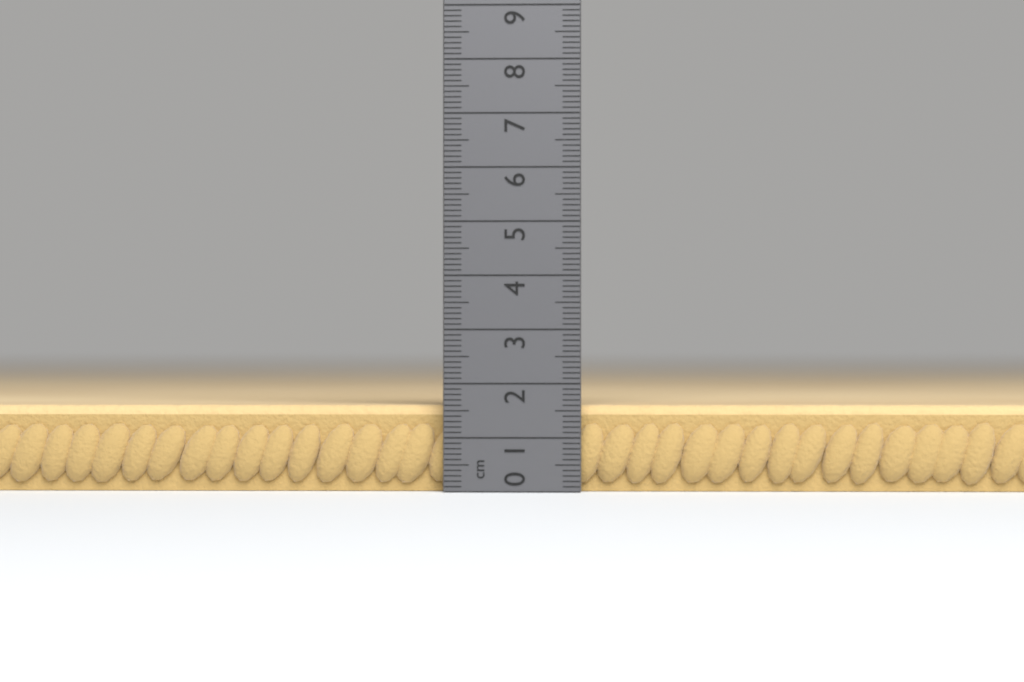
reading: 1.6 cm
